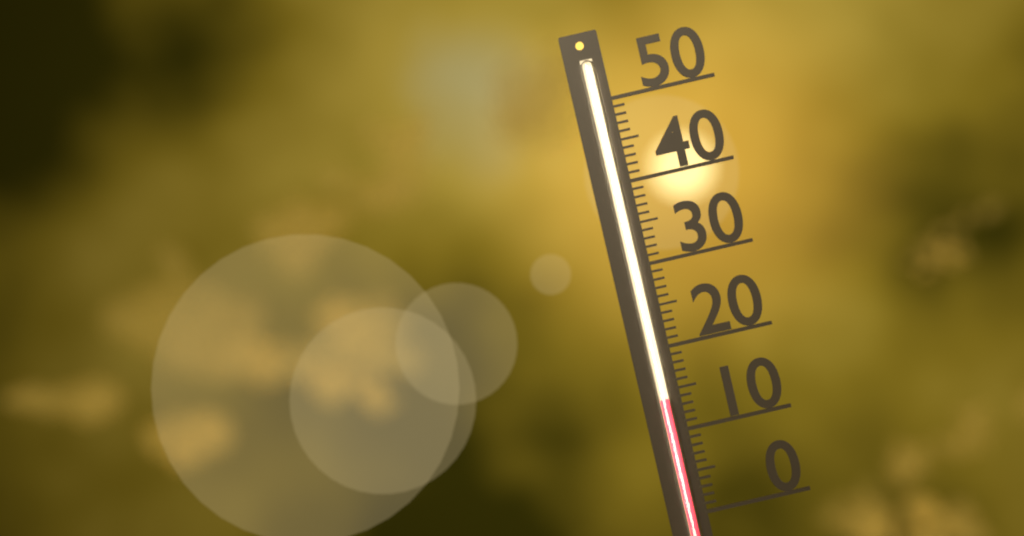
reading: 14 (no unit)
